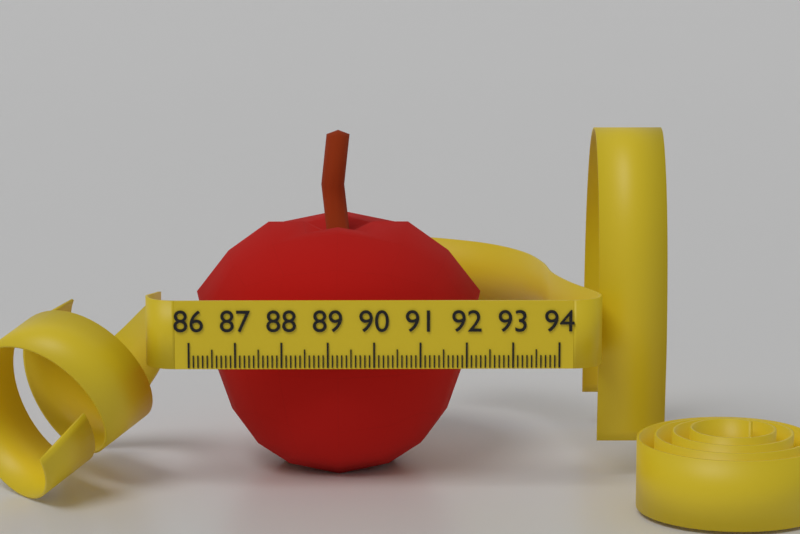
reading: 92.4 (no unit)
